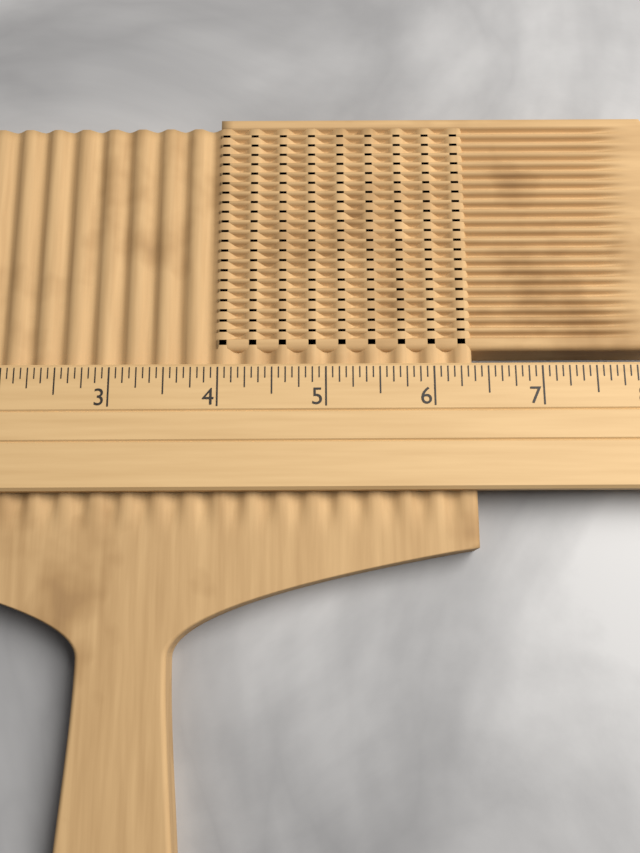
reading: 6.3750 (no unit)
